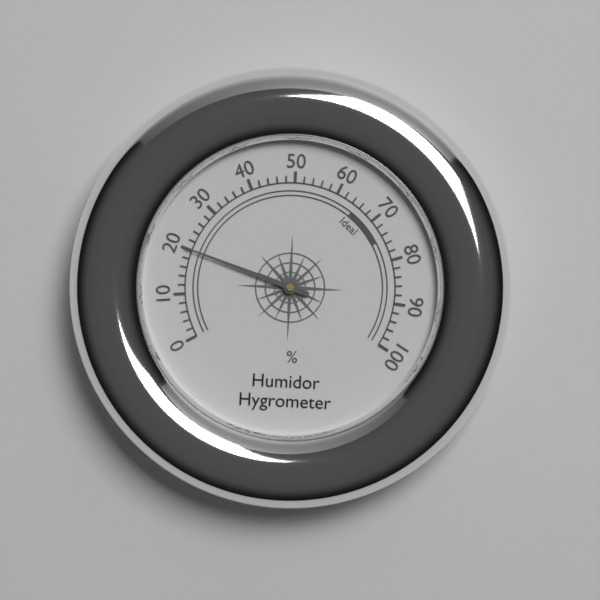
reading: 20 %
